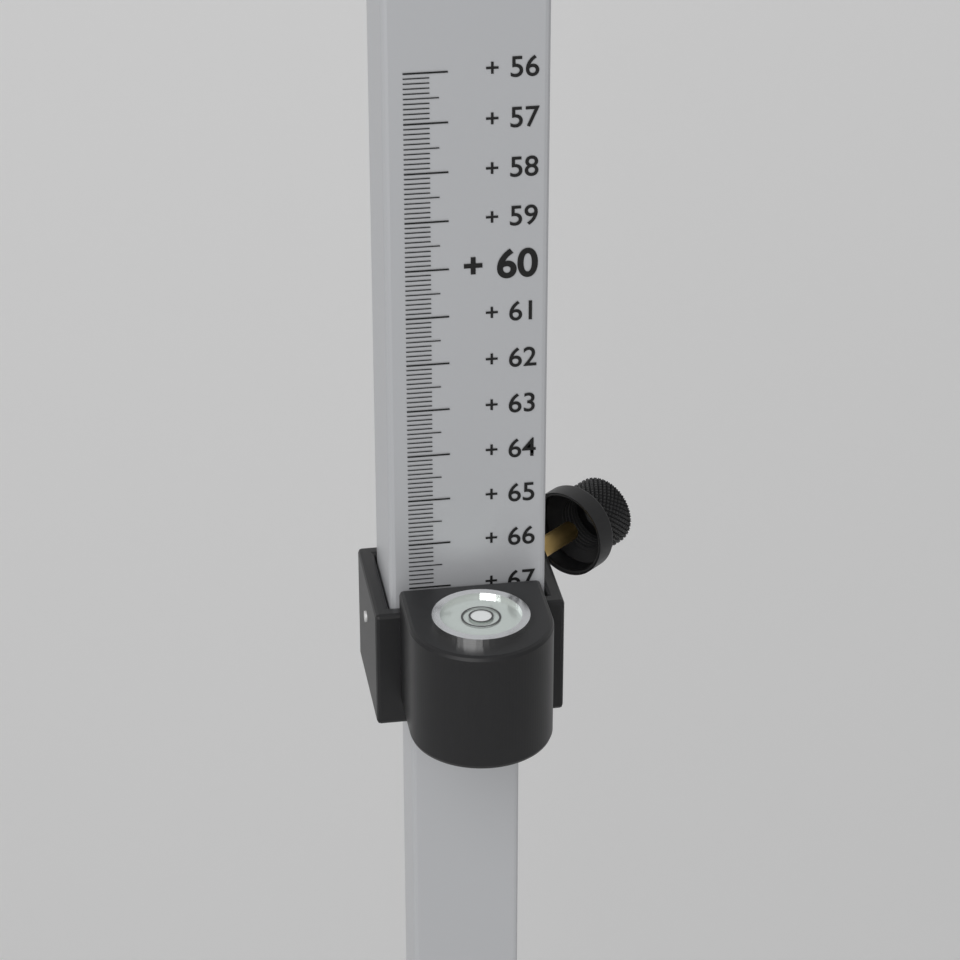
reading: 67.4 (no unit)
